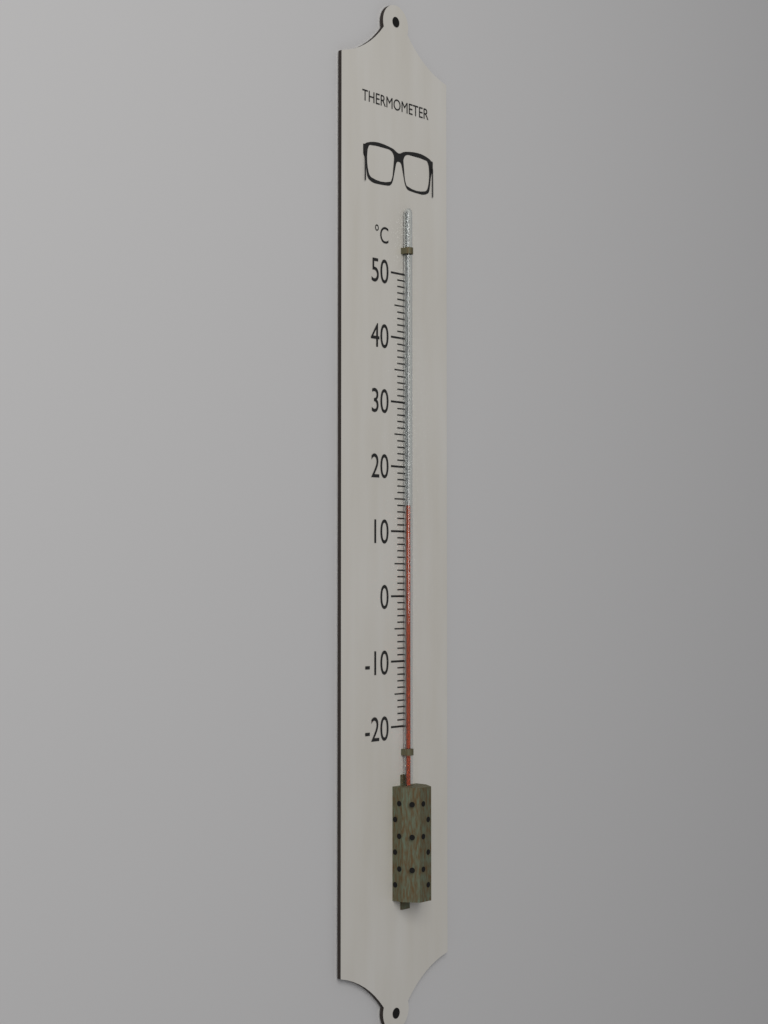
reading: 14 °C
